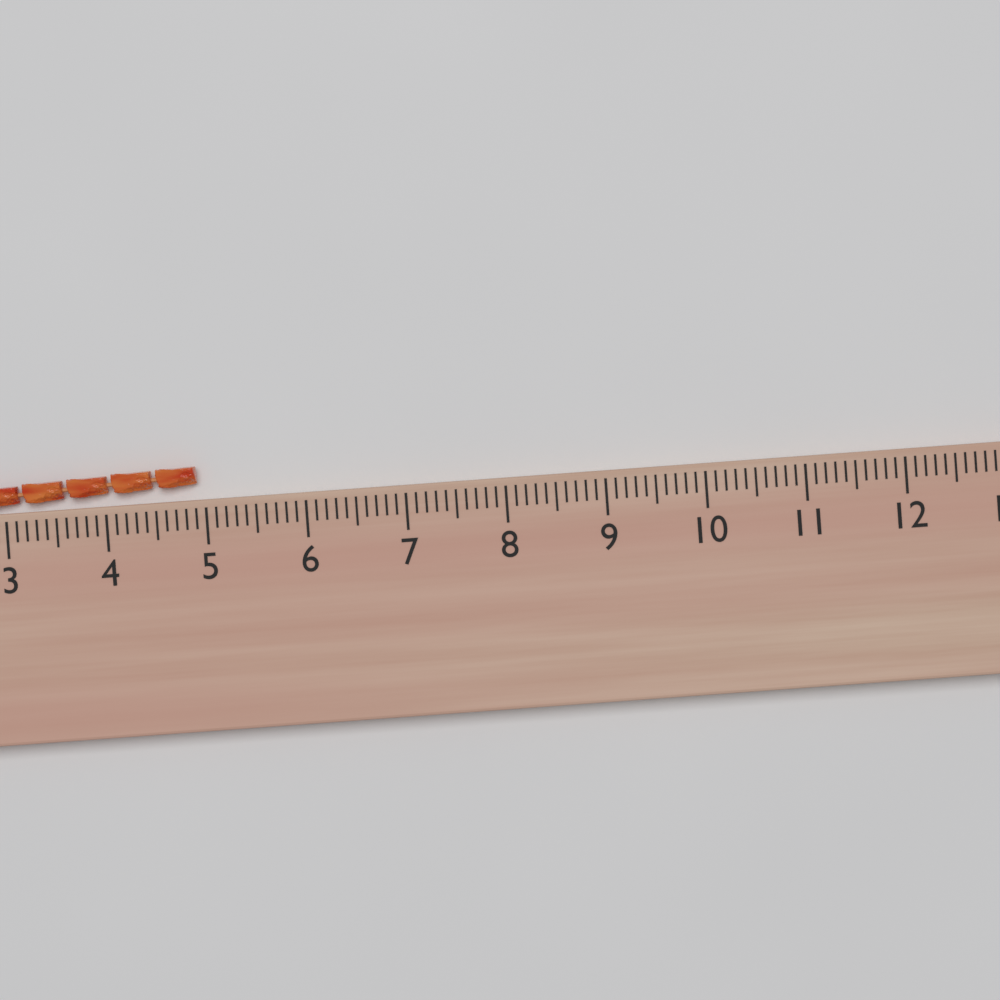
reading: 4.9 (no unit)
